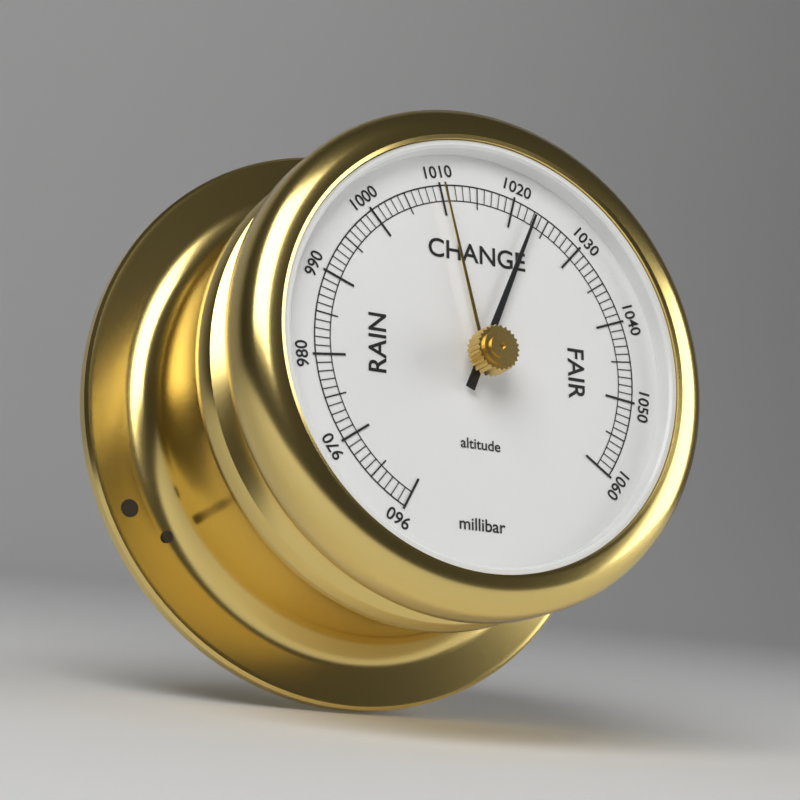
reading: 1023 millibar
